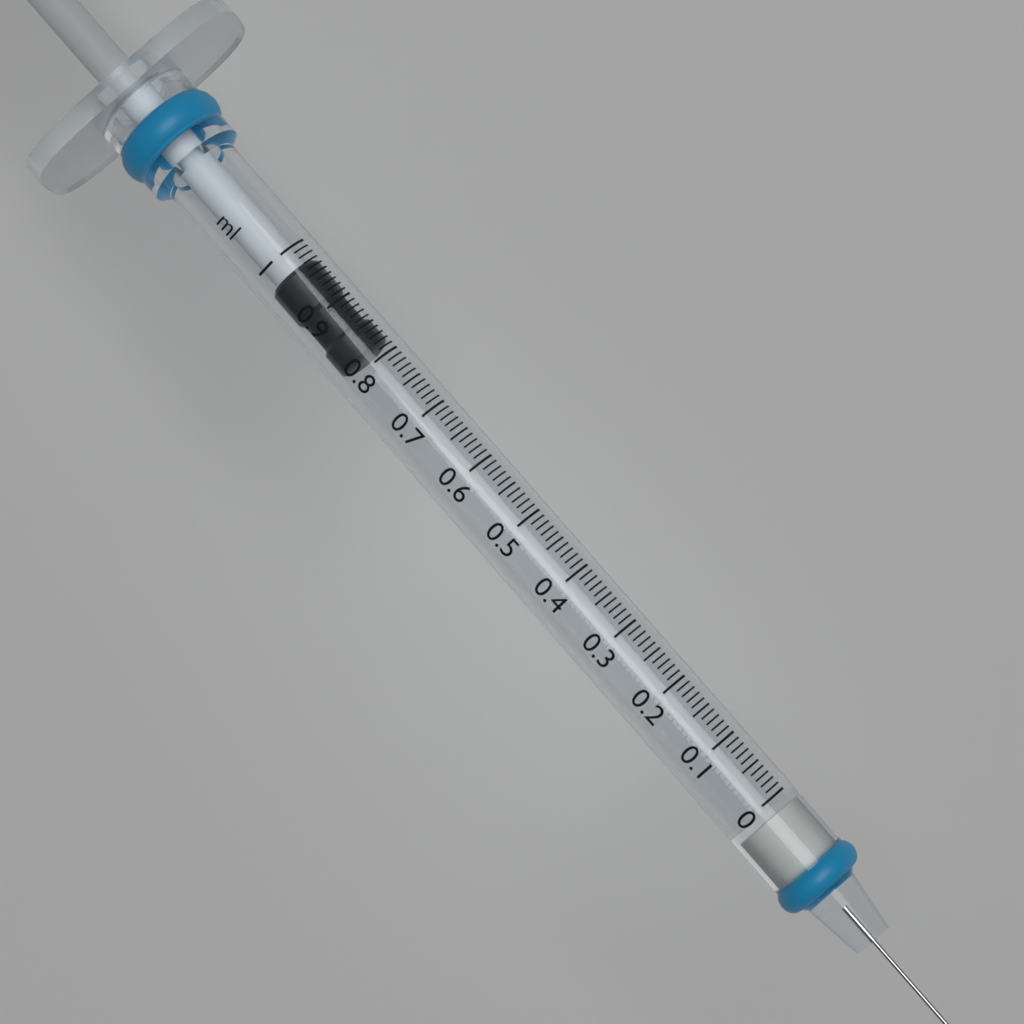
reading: 0.82 ml
